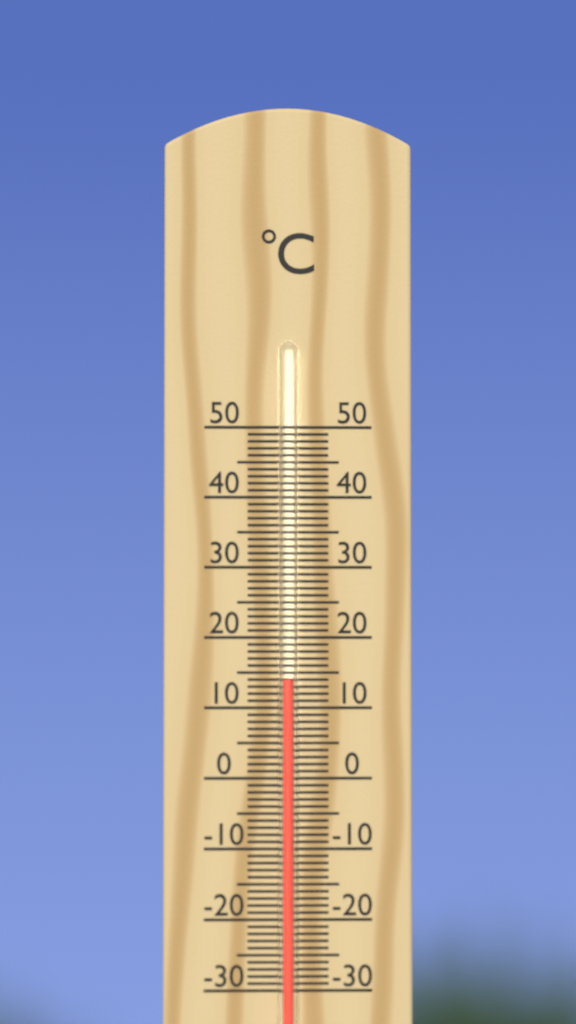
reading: 14 °C
